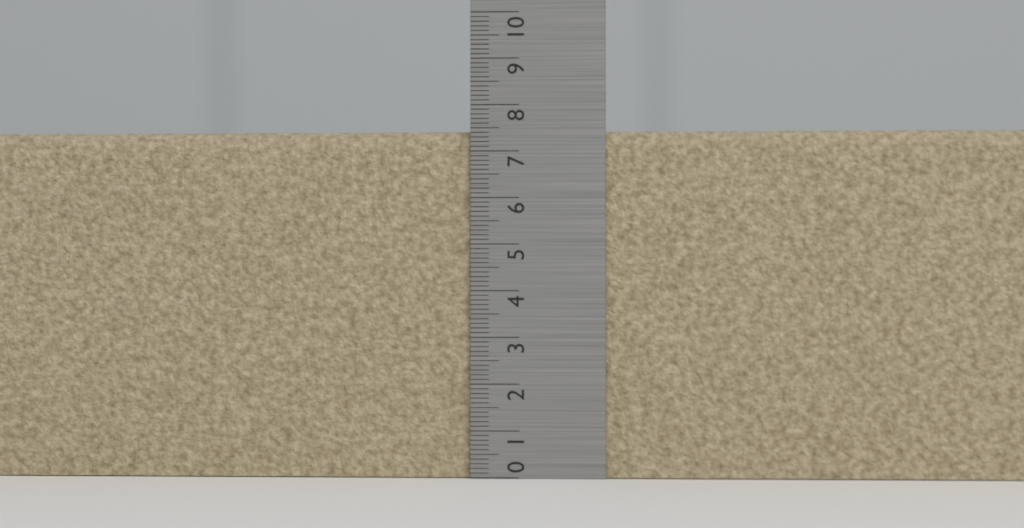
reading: 7.5 (no unit)
